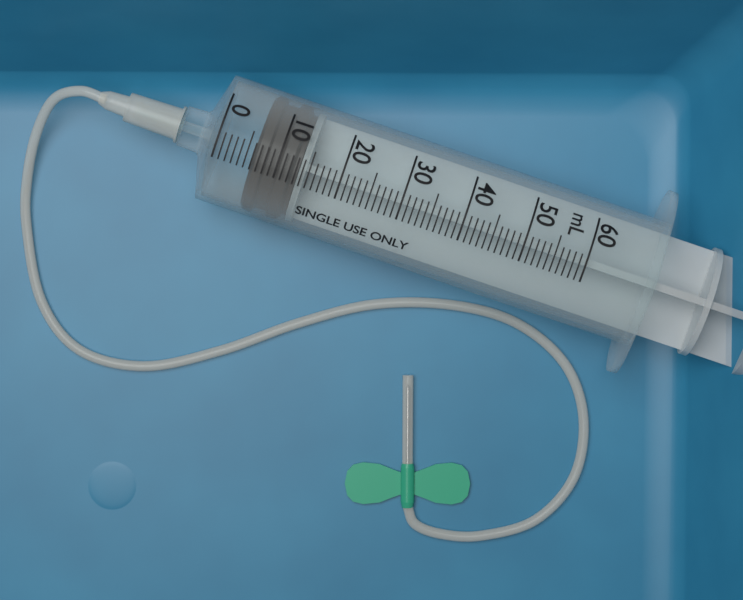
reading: 6 mL
